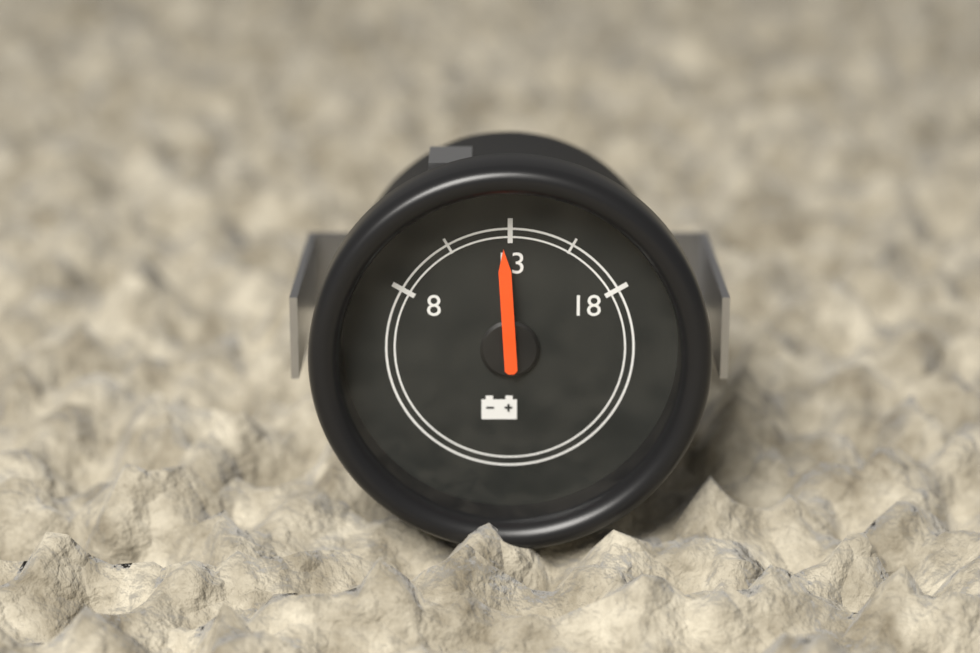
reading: 12.7 (no unit)
